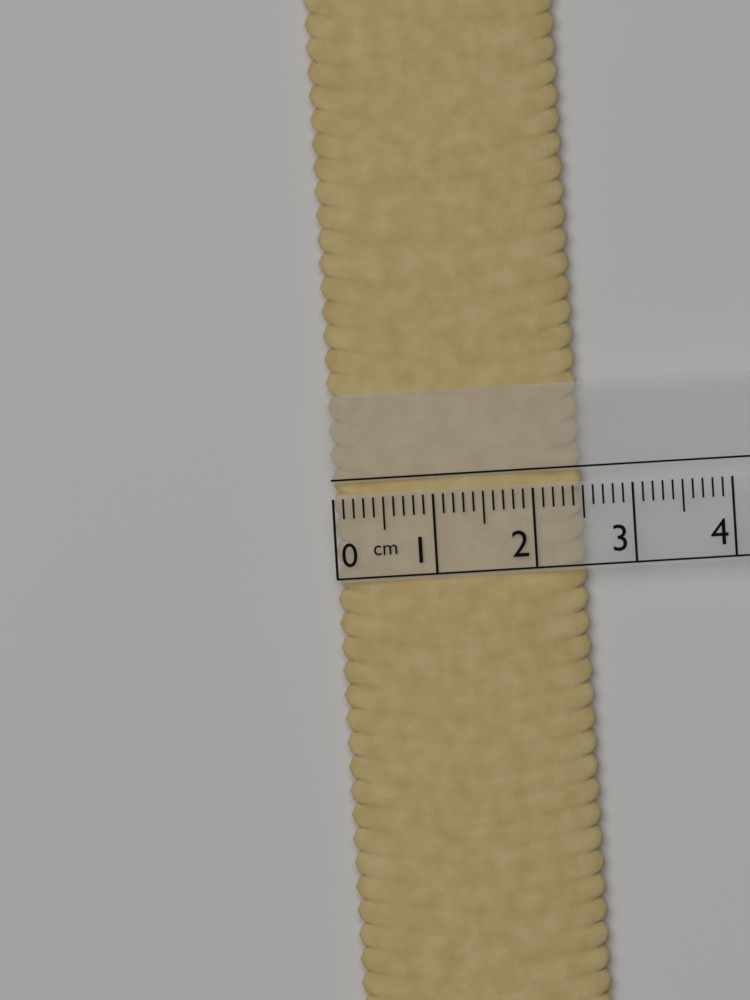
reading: 2.5 cm
